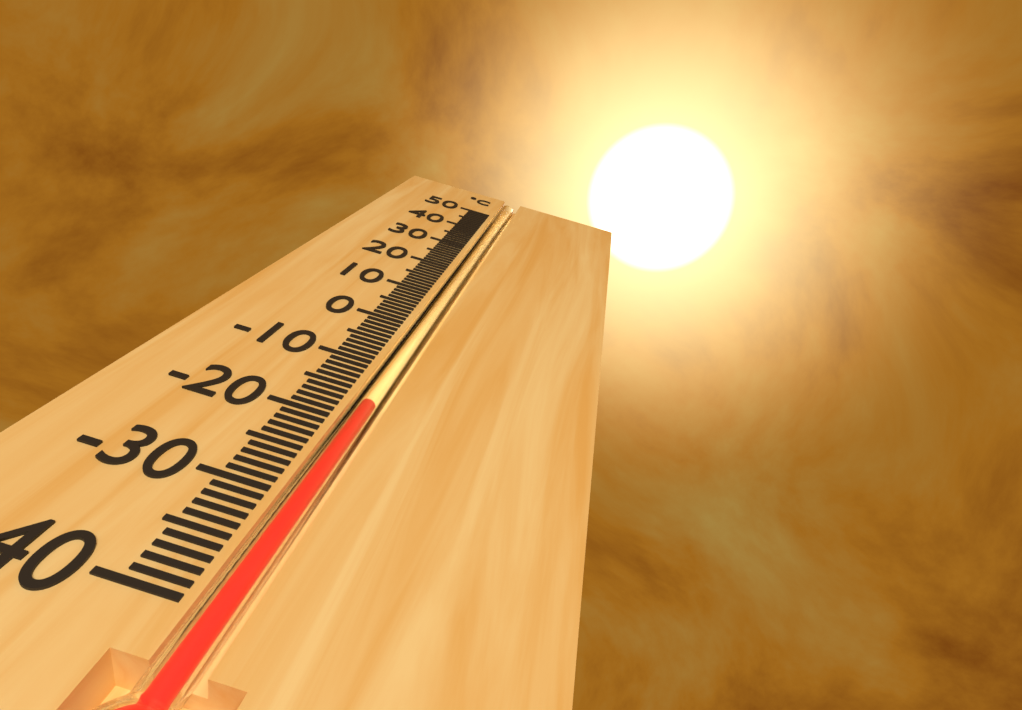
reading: -17 °C
